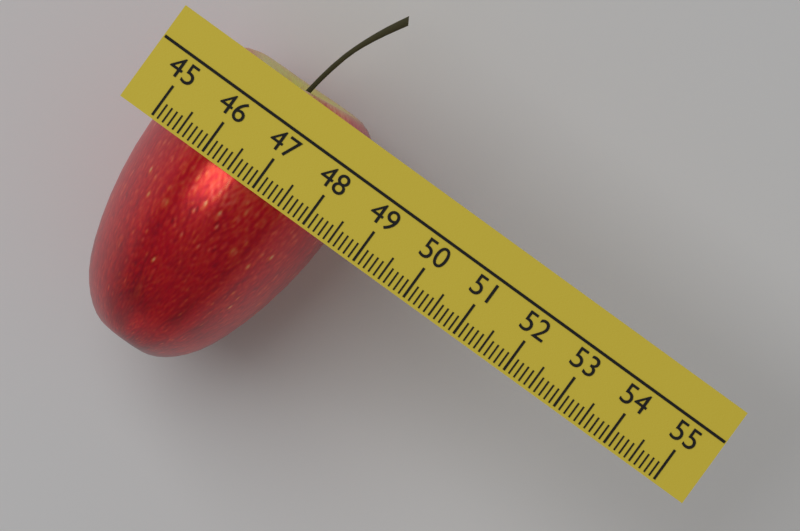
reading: 48.5 (no unit)
